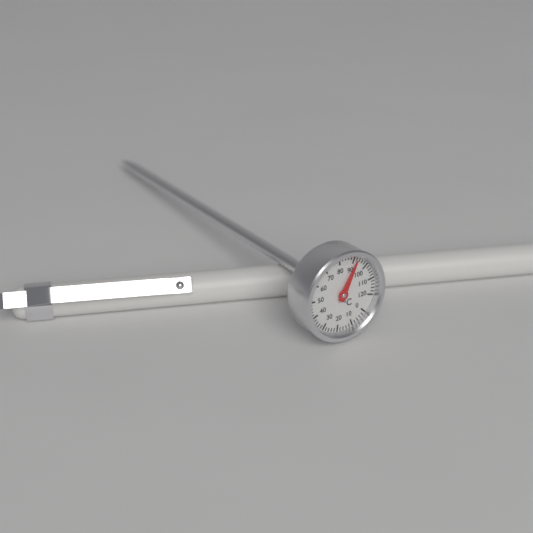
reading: 92 °C
